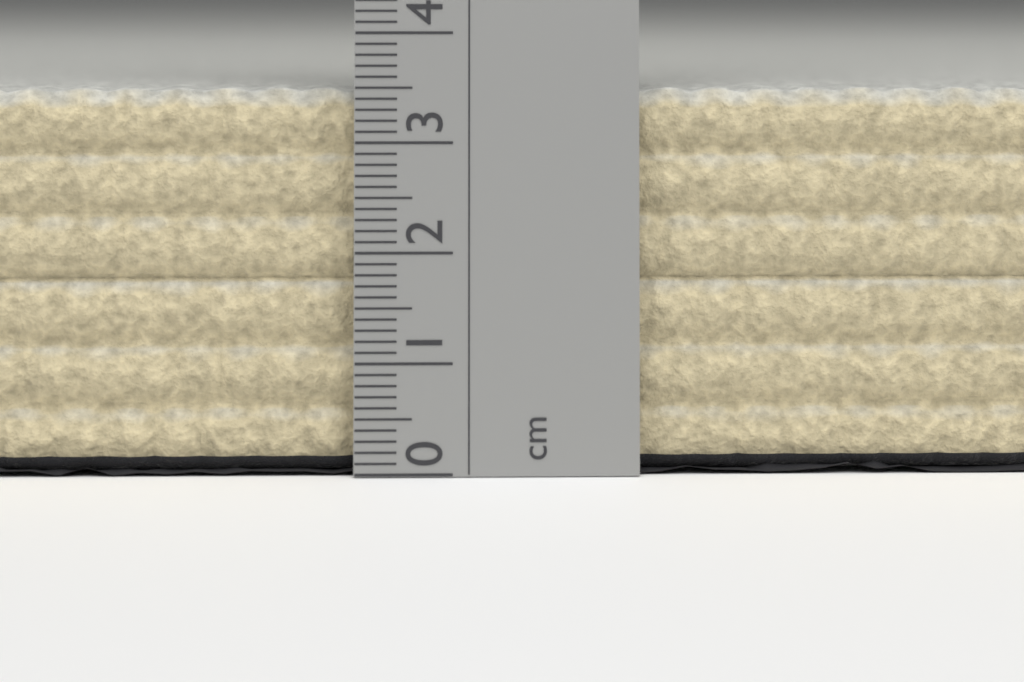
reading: 3.5 cm
